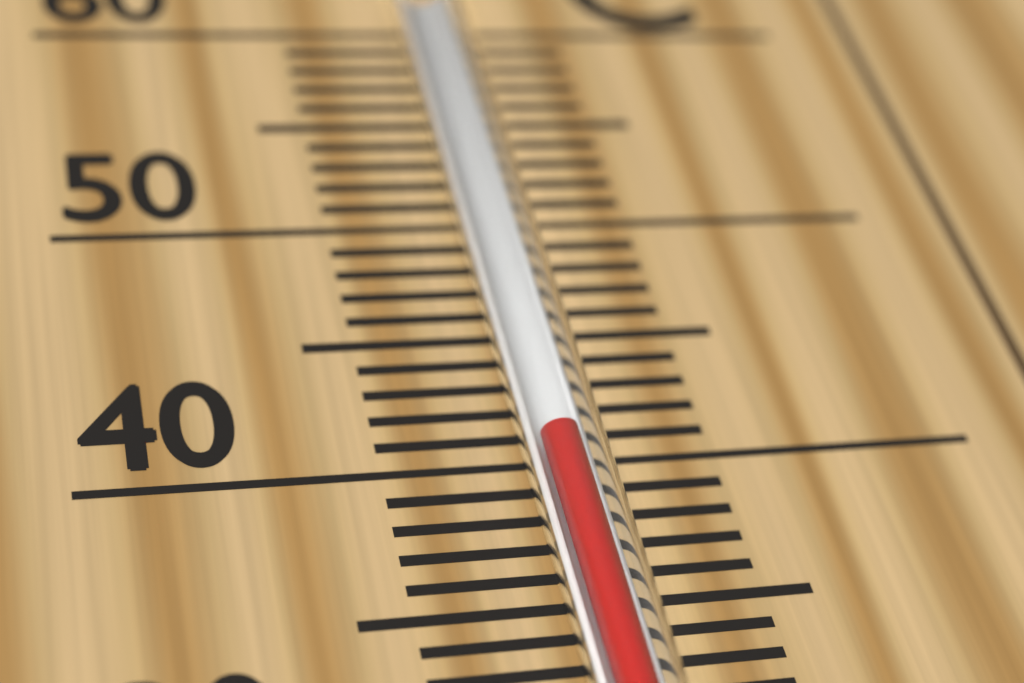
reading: 40 °C
